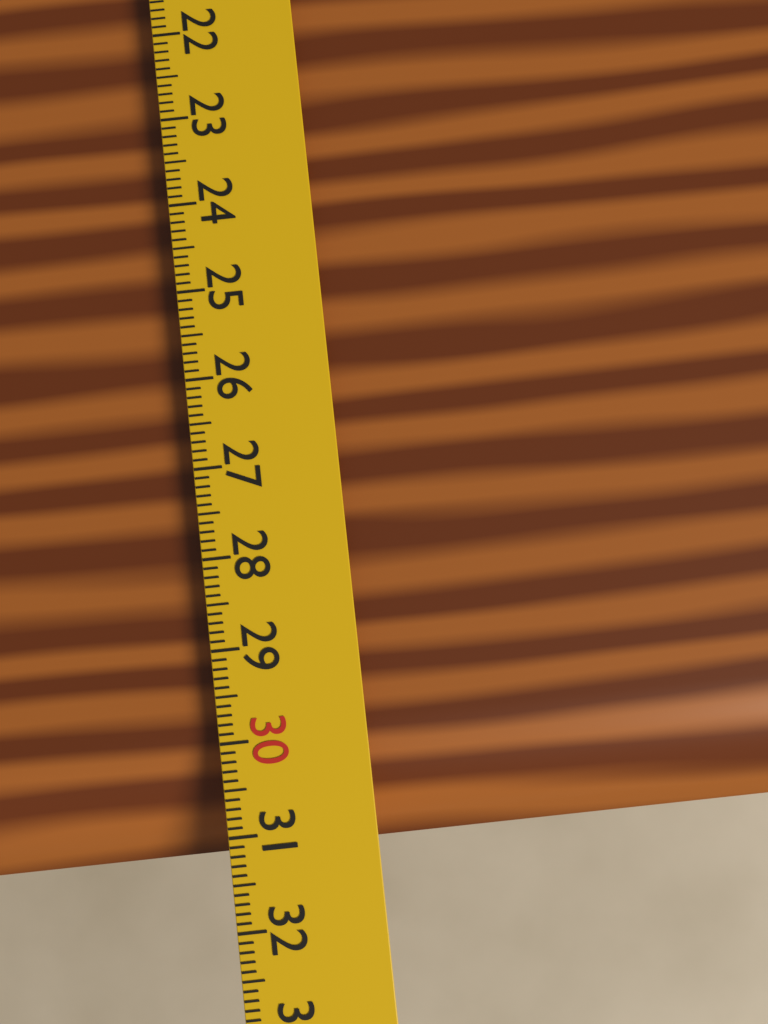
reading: 31.3 cm
